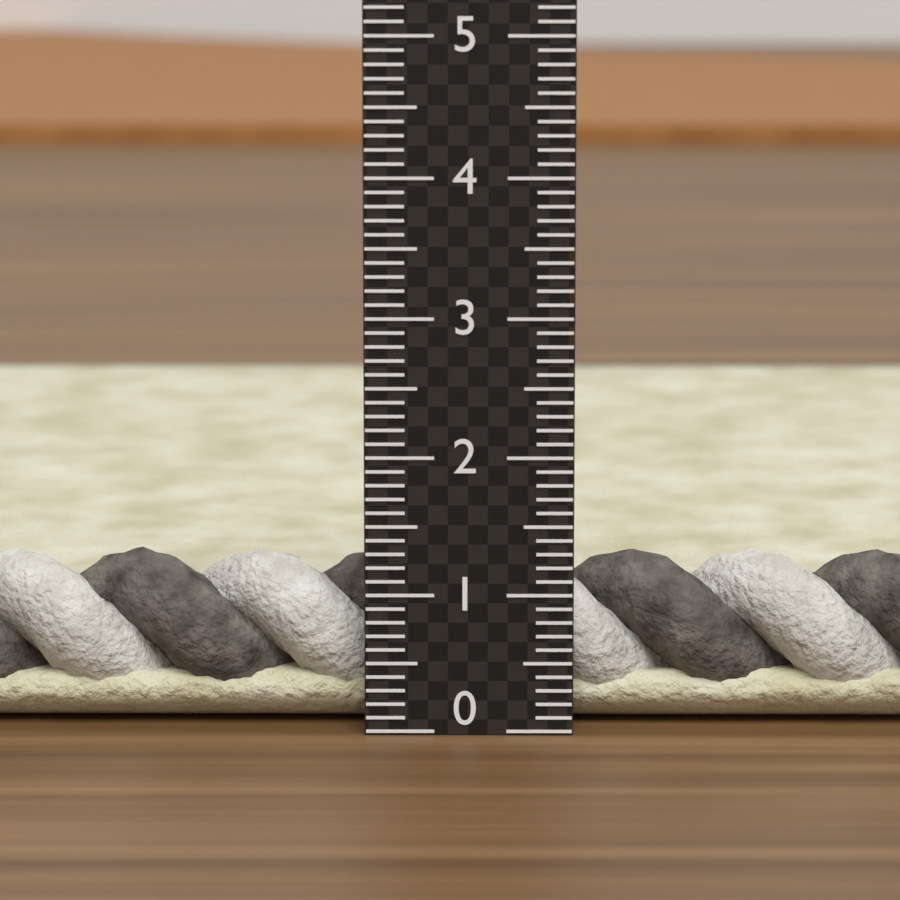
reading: 0.4 (no unit)
